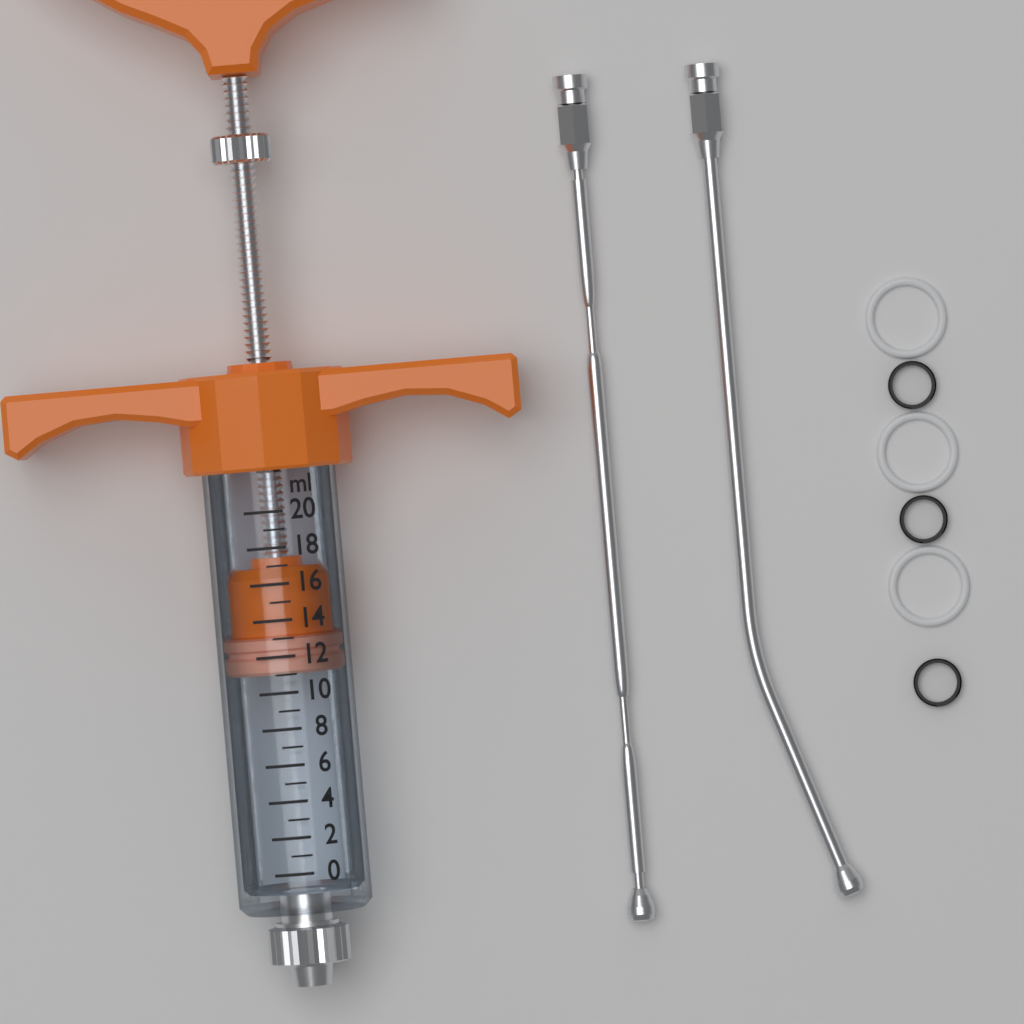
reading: 11 ml
